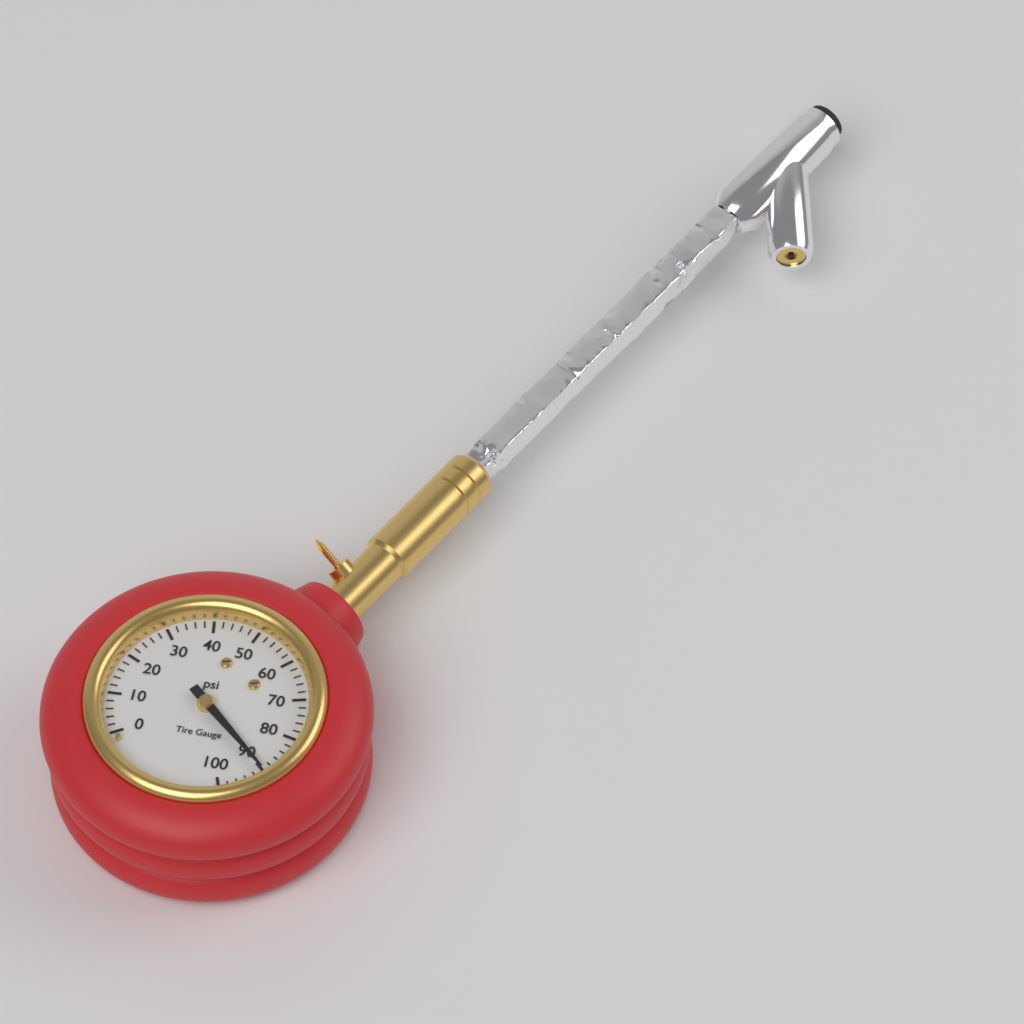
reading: 90 psi
